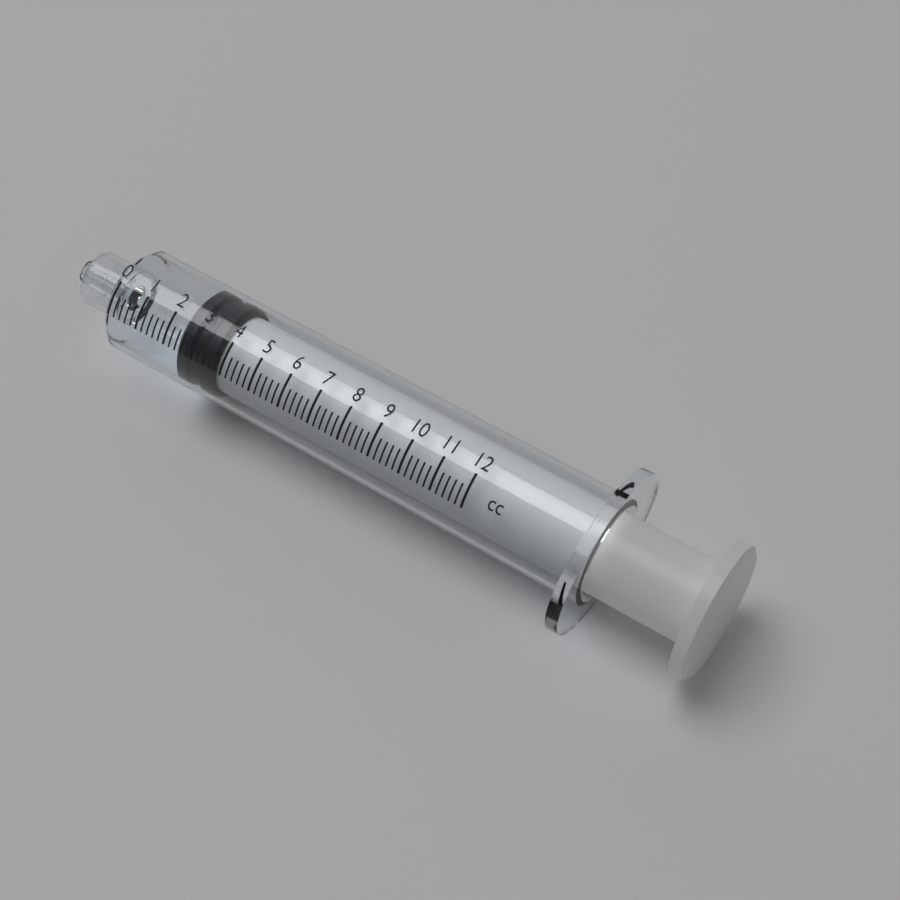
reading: 2.4 cc
